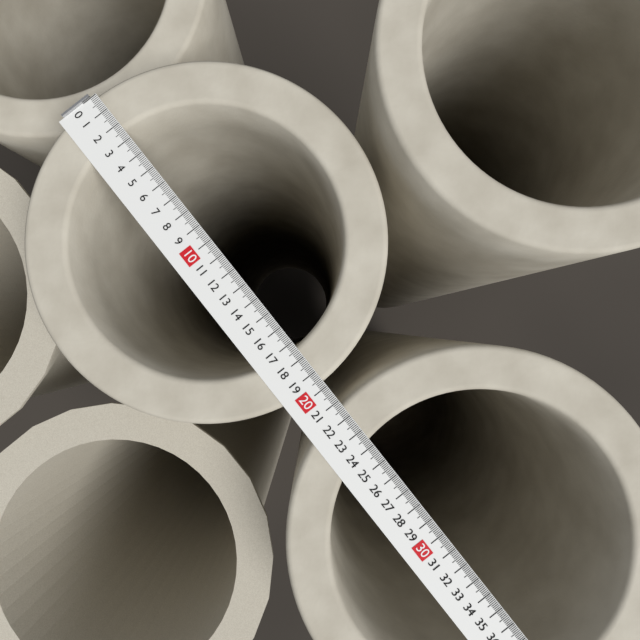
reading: 19.7 (no unit)
